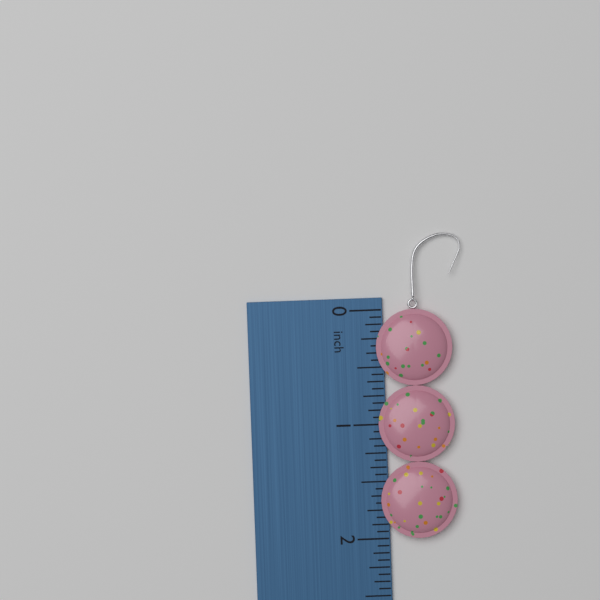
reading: 2.0000 inch
